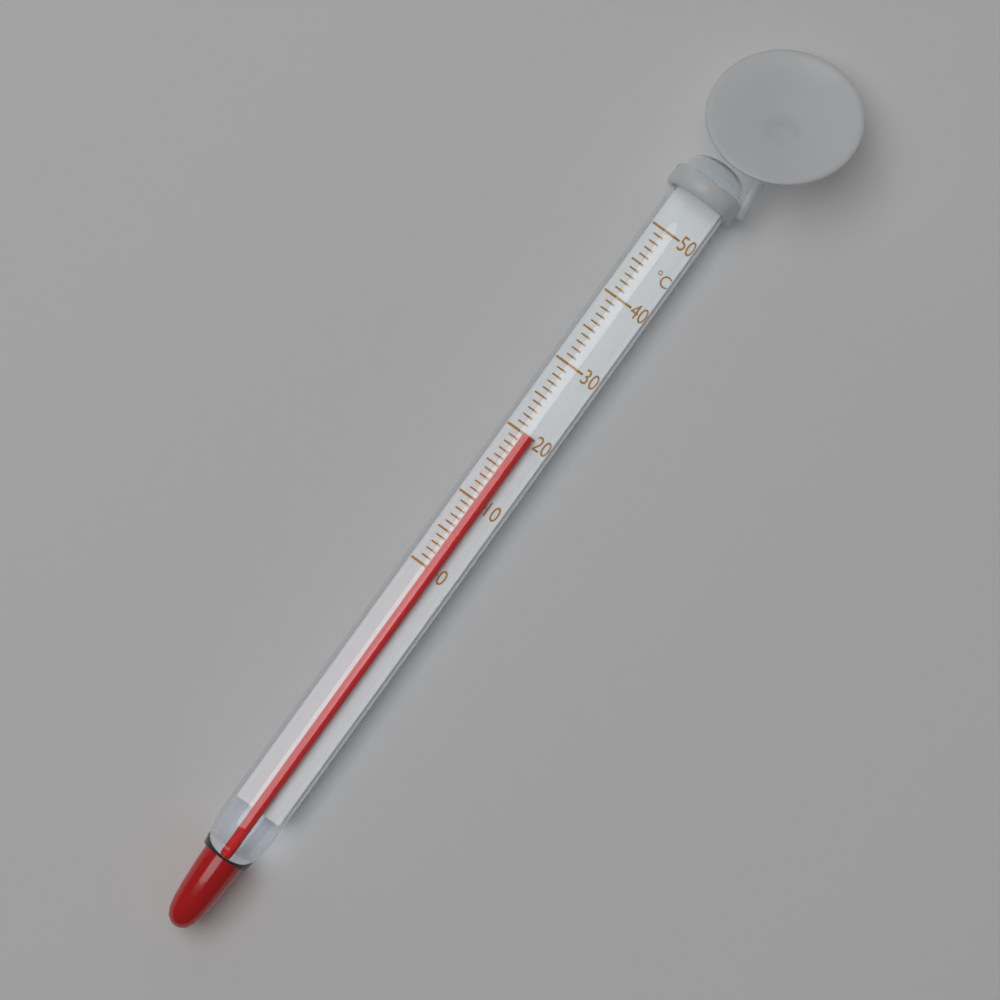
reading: 20 °C
